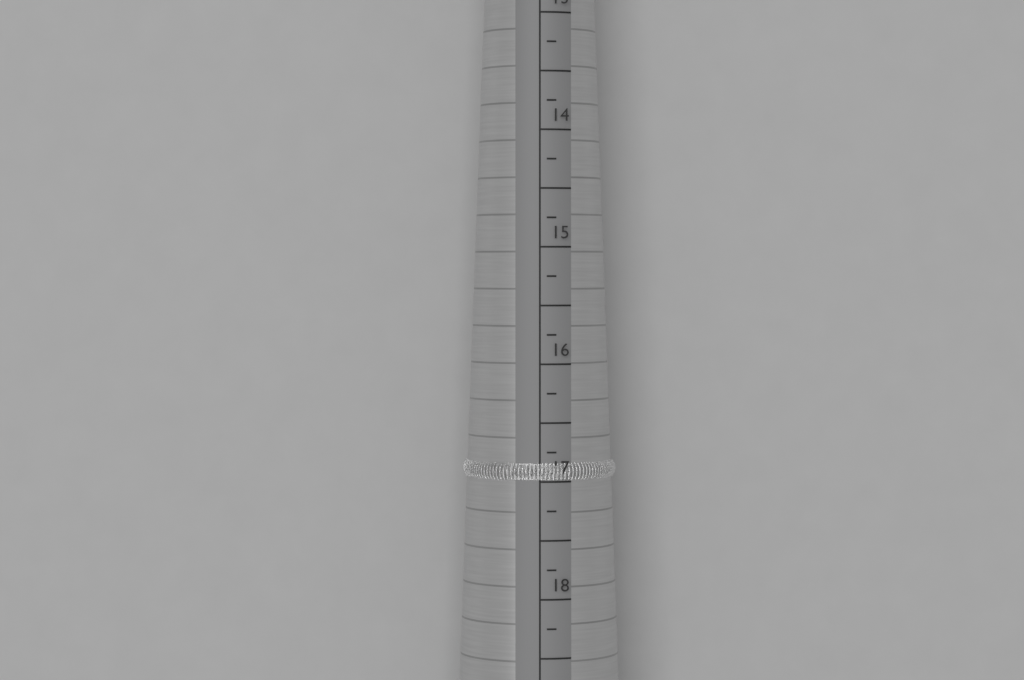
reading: 17.00 mm
